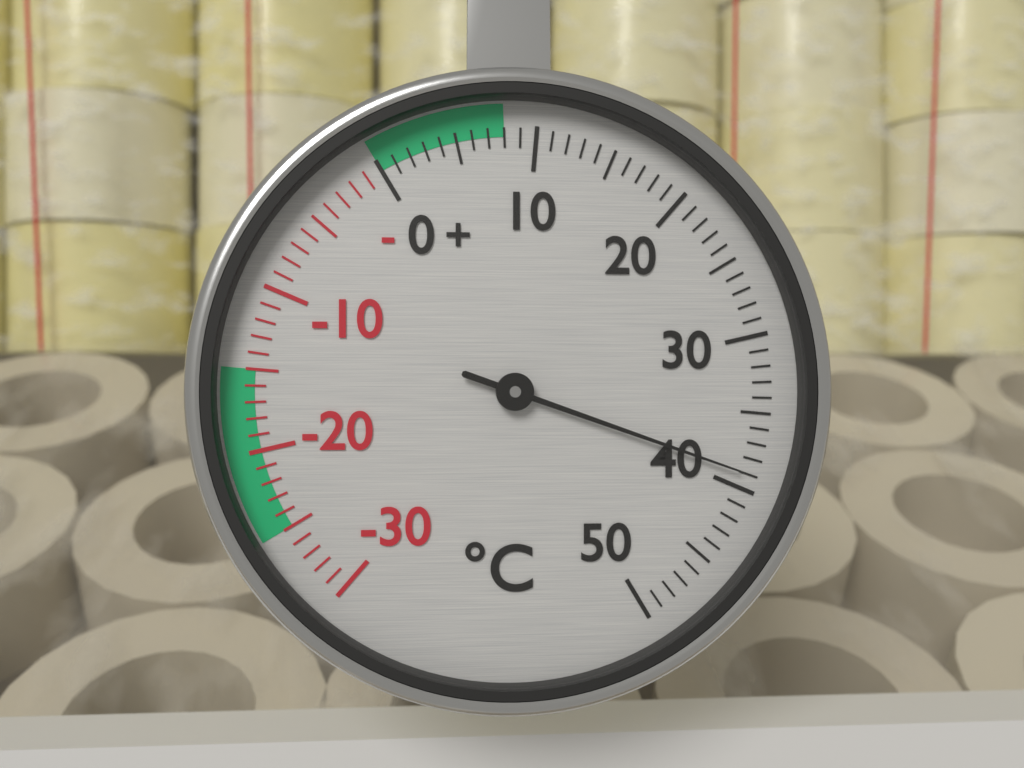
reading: 39 °C
